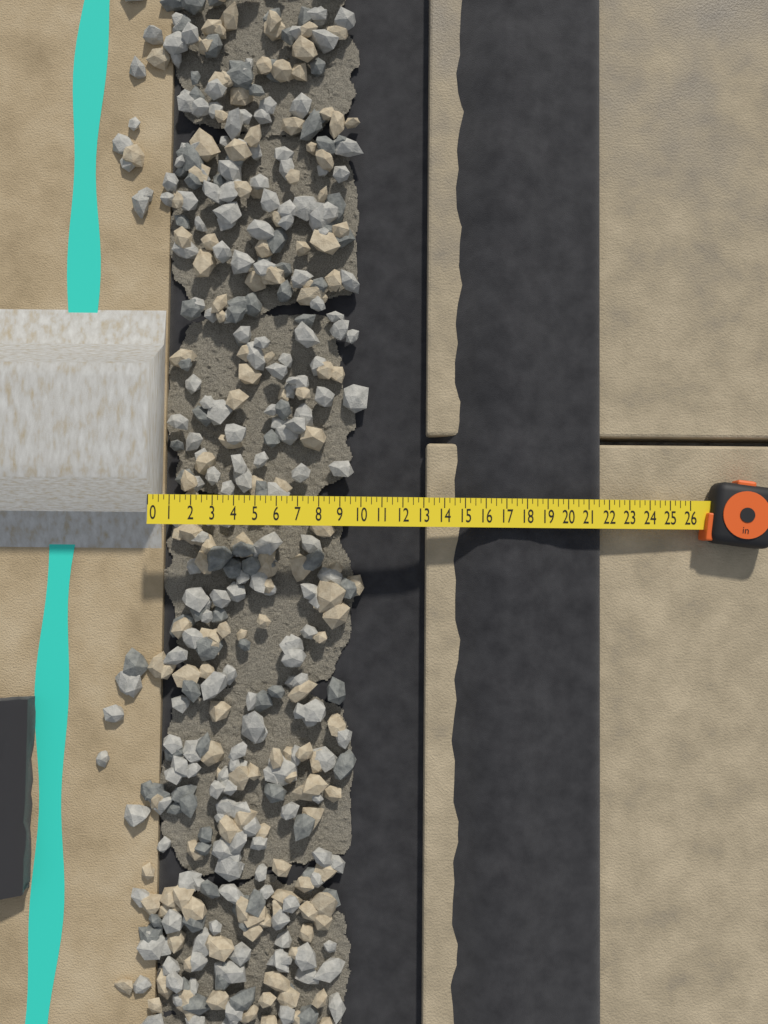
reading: 21.75 in
